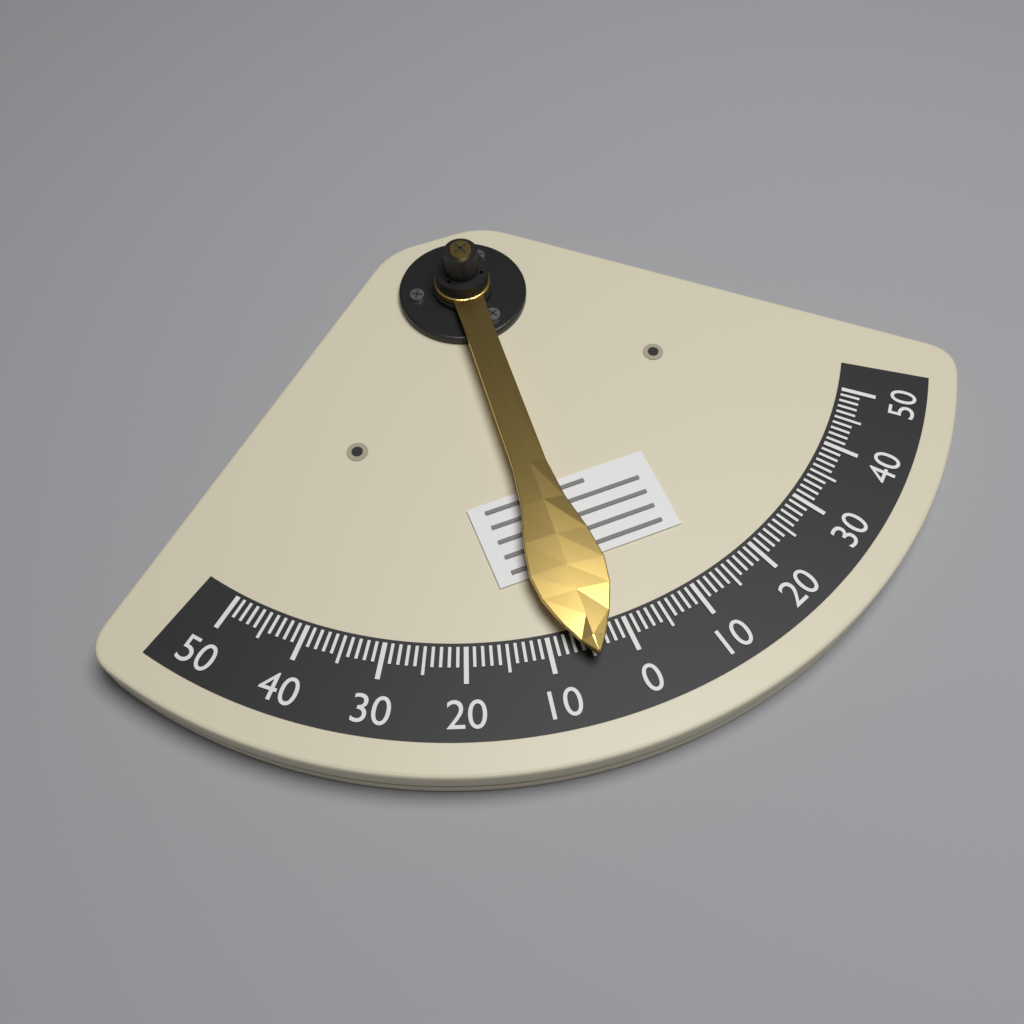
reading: 5 (no unit)
